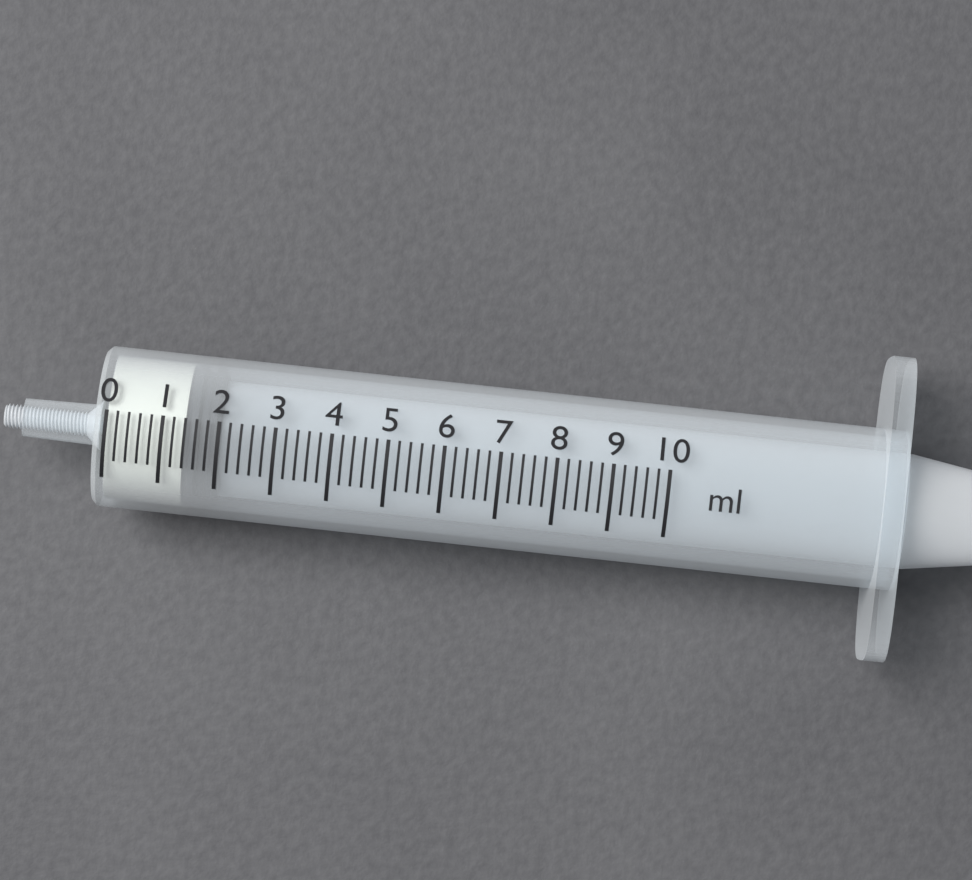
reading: 1.4 ml
